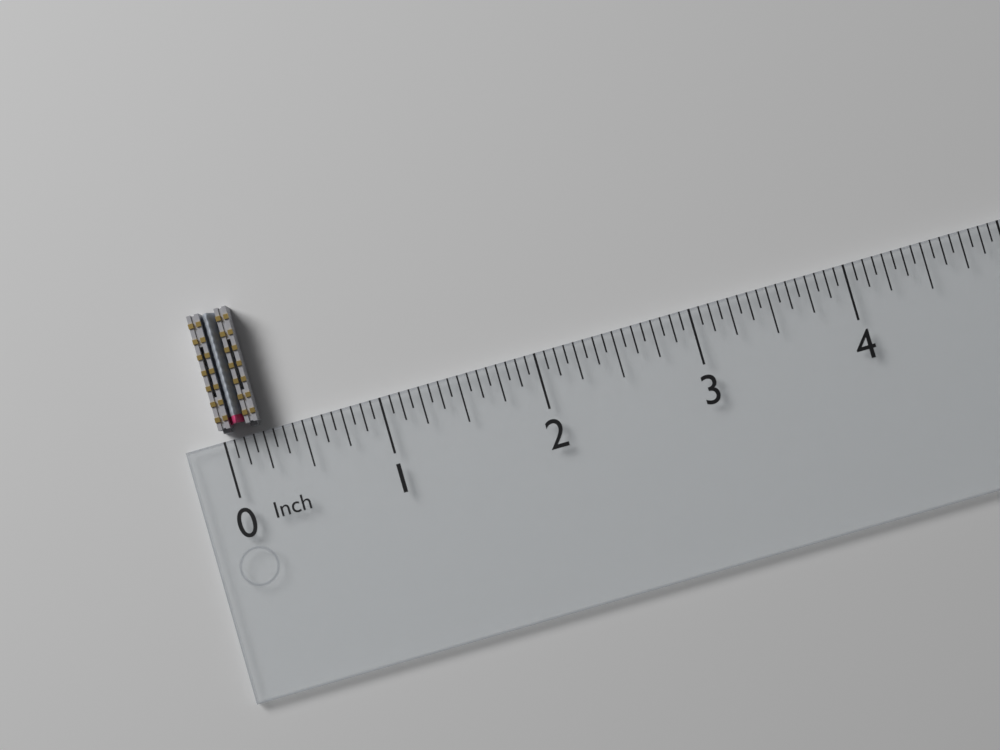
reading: 0.2500 in
